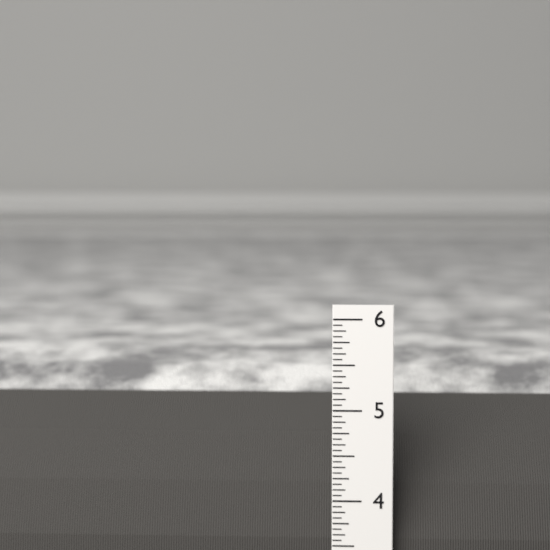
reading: 5.3125 in
